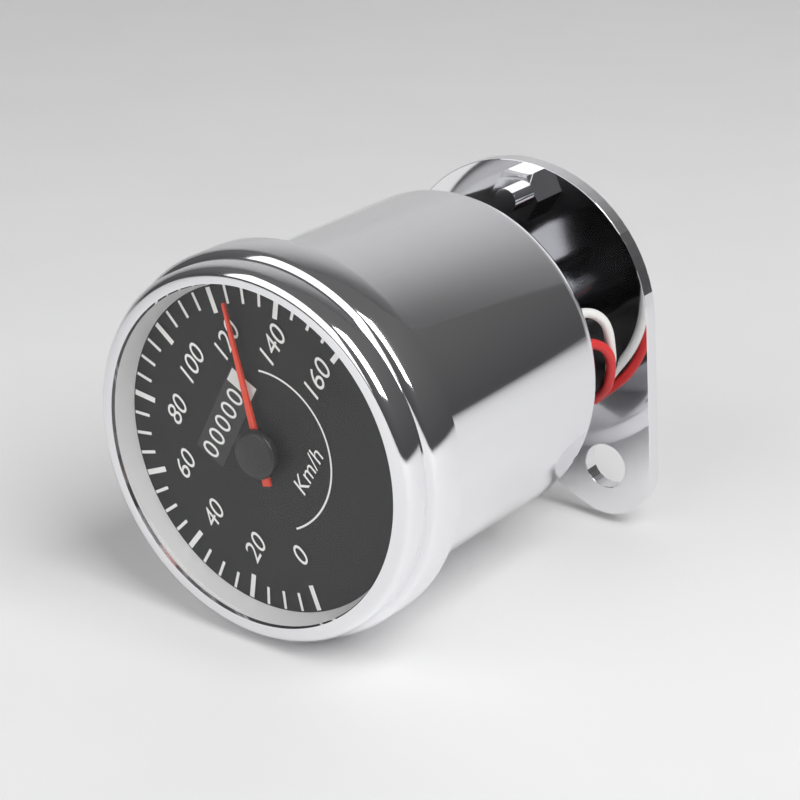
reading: 125 km/h
